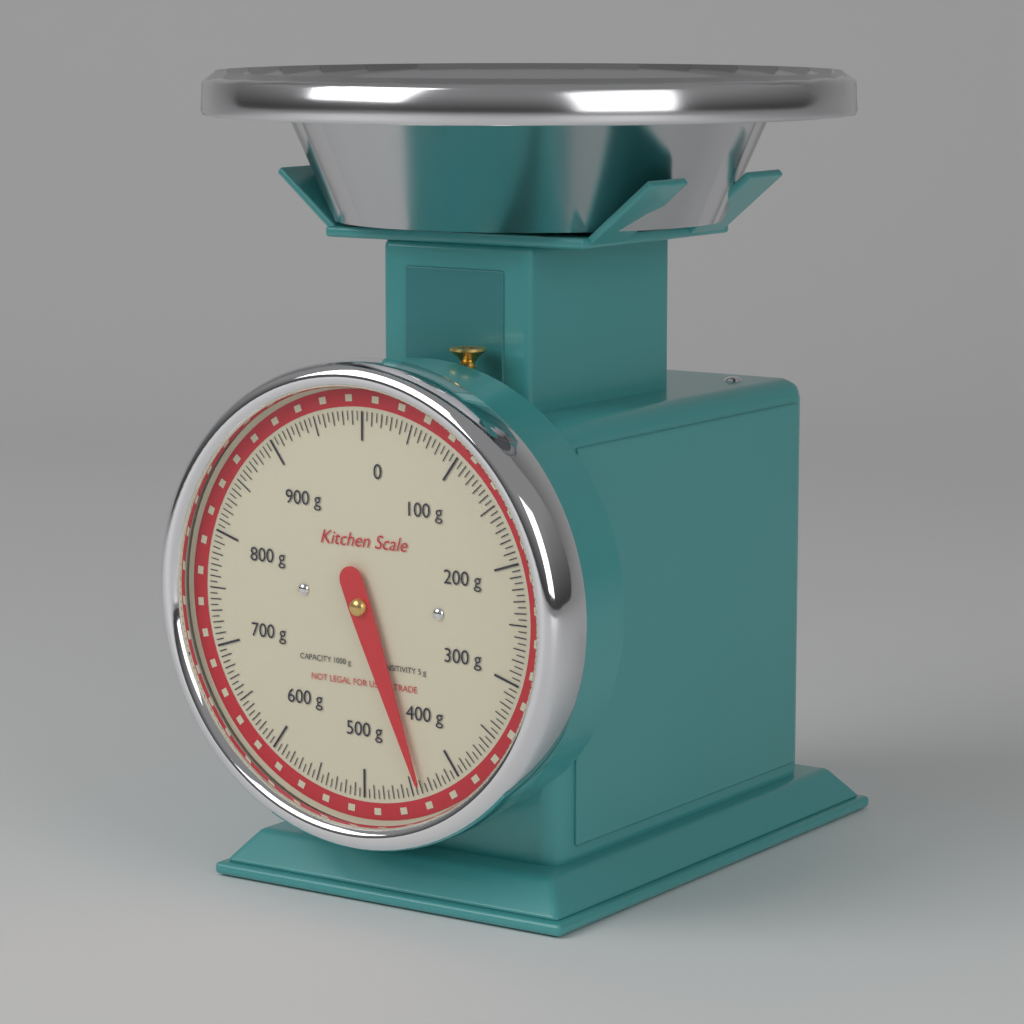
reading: 440 g
